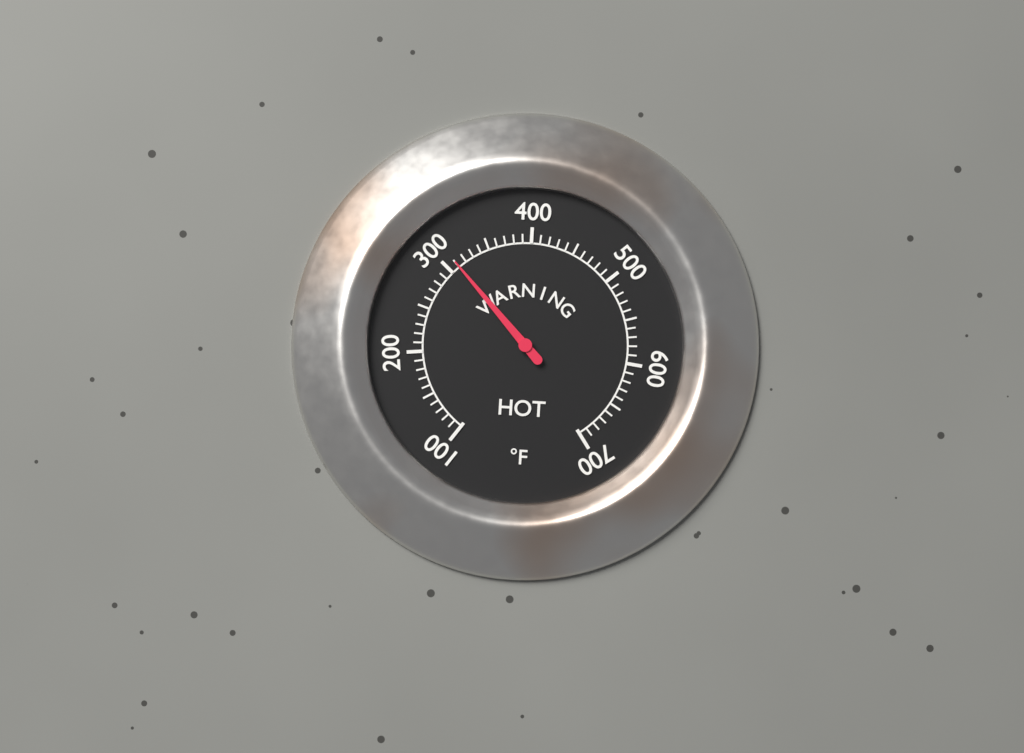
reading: 310 °F
